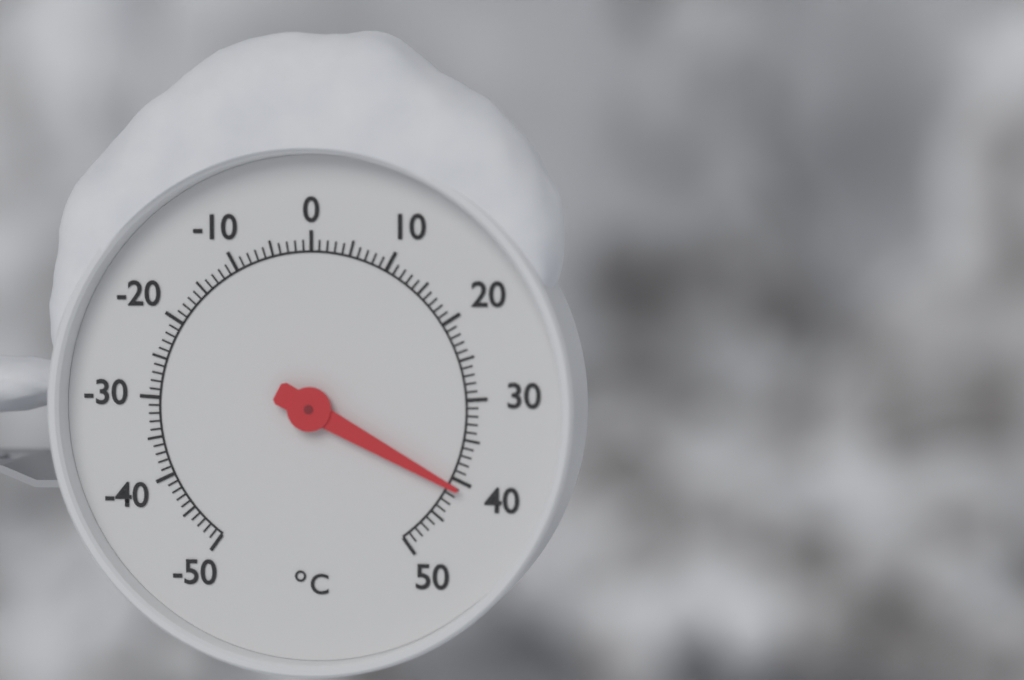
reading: 41 °C
